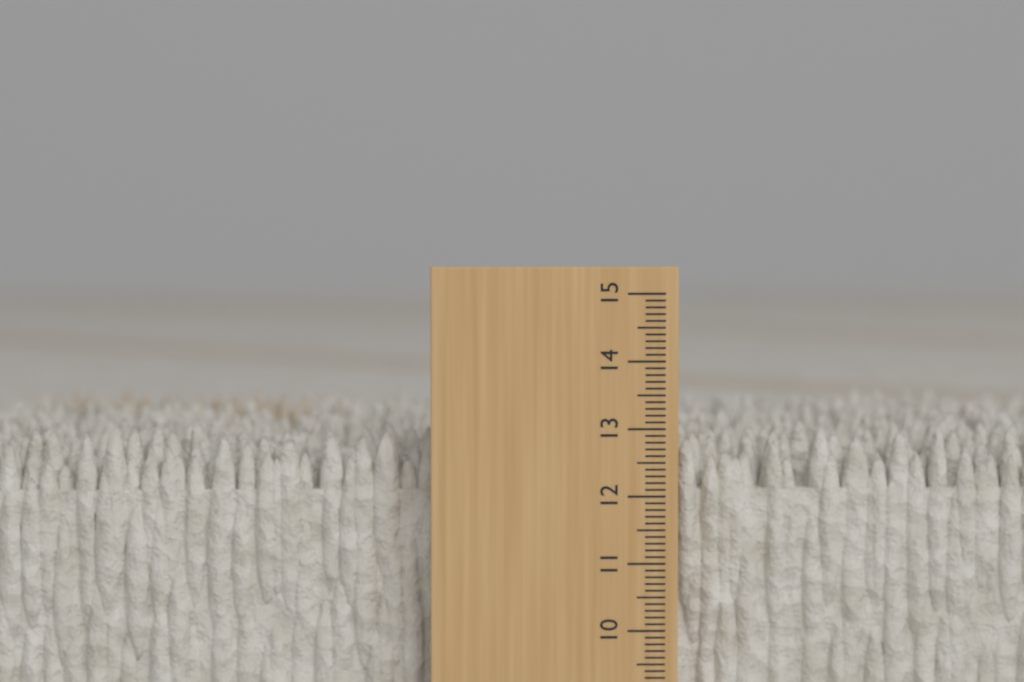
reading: 13.0 cm
